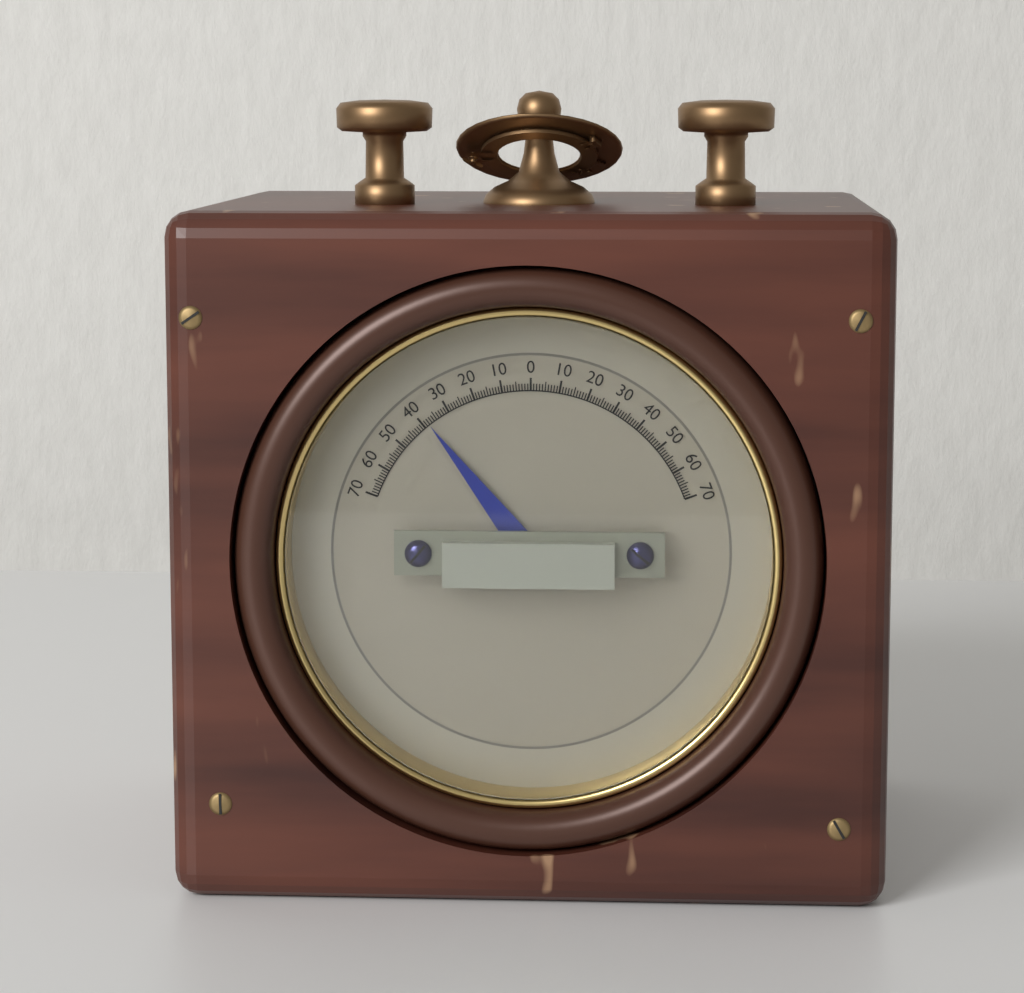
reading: -38 (no unit)
